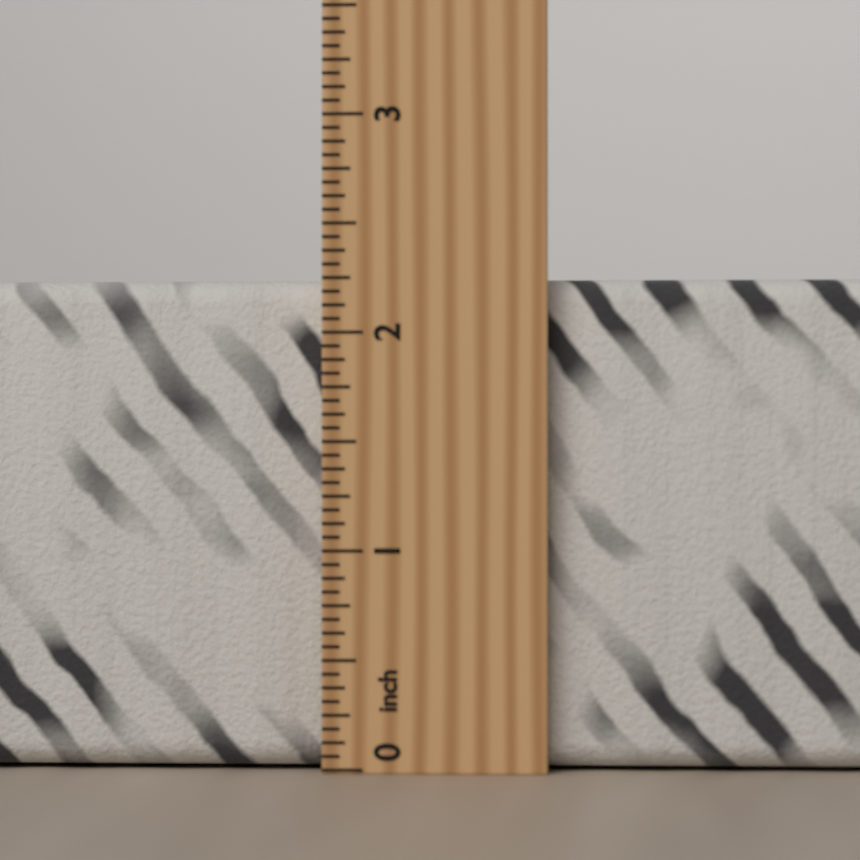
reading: 2.2500 inch
